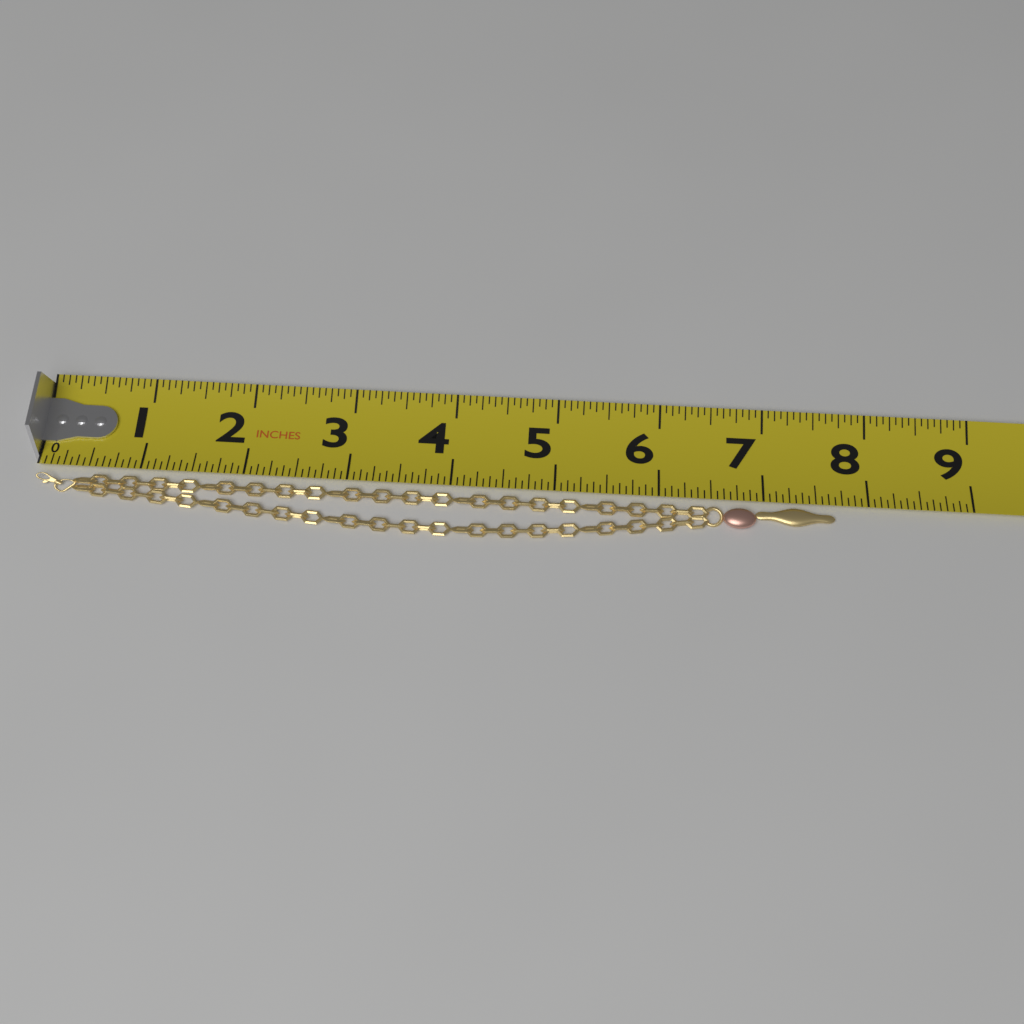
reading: 7.6875 in
